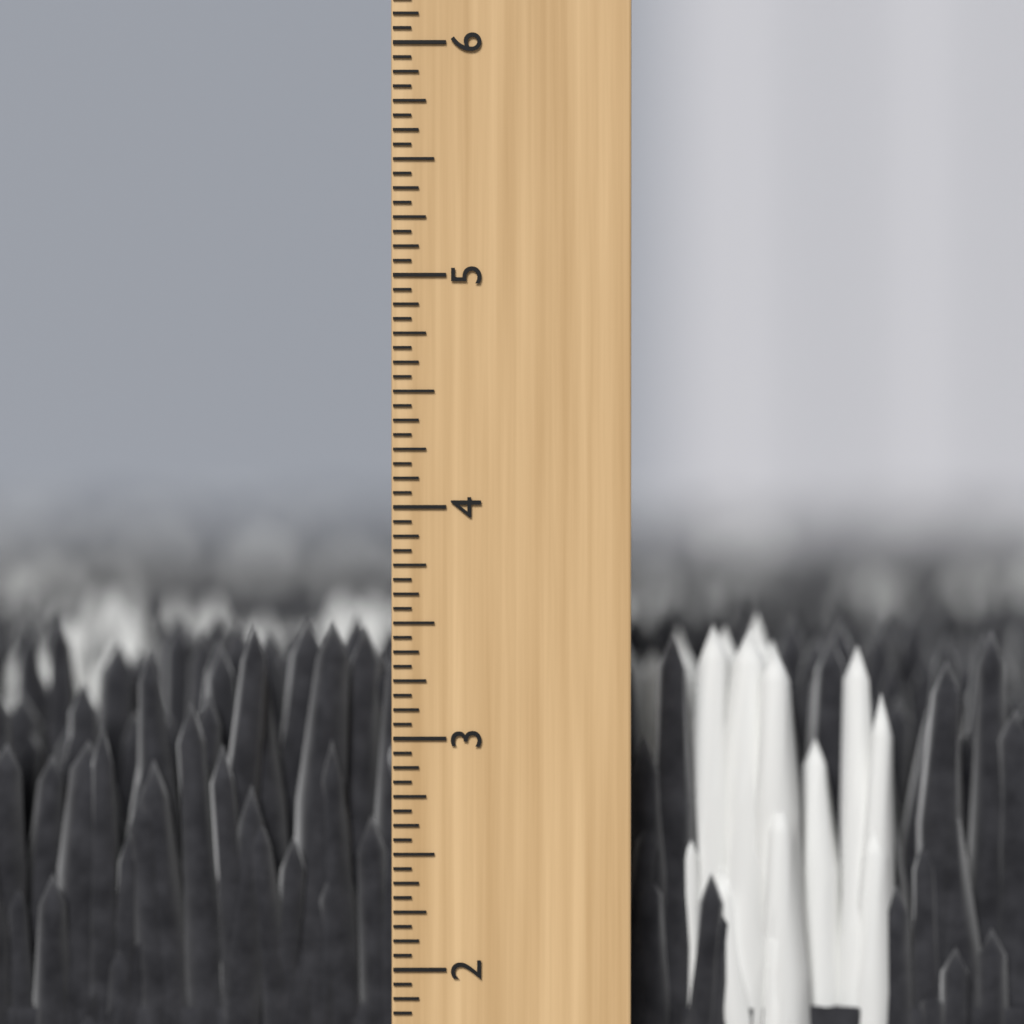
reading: 3.5000 inch
